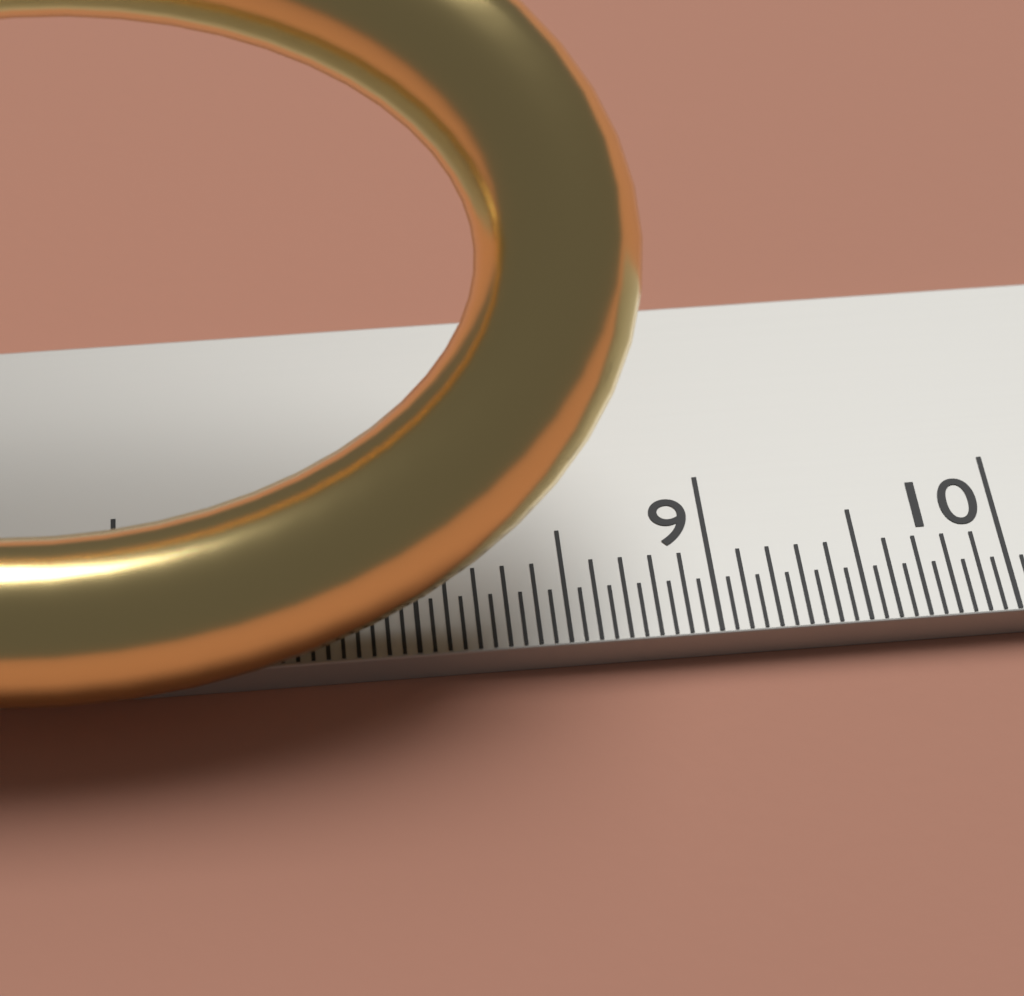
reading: 8.80 cm
